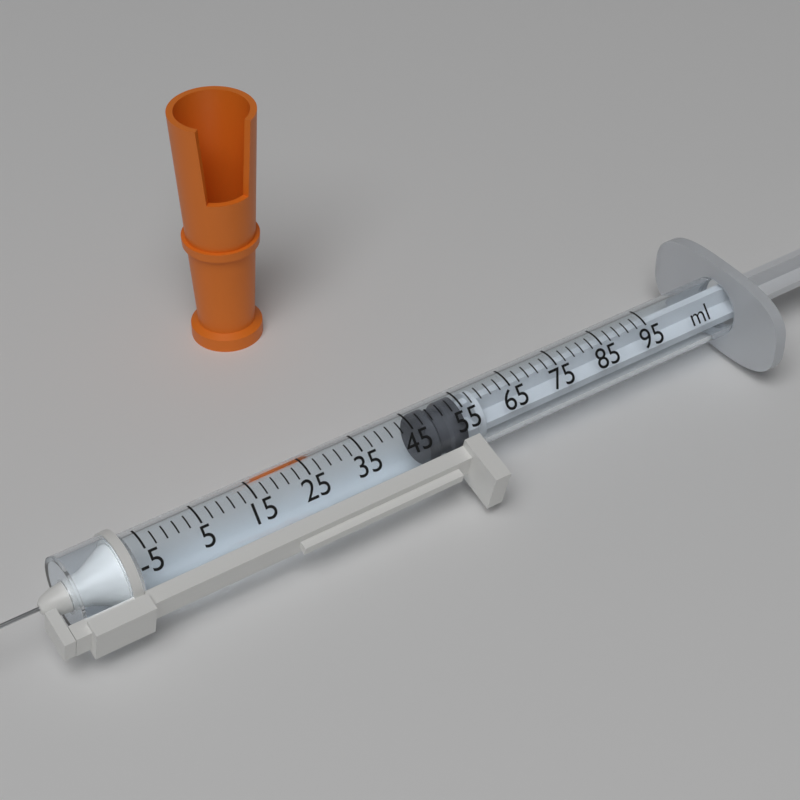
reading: 47 ml
